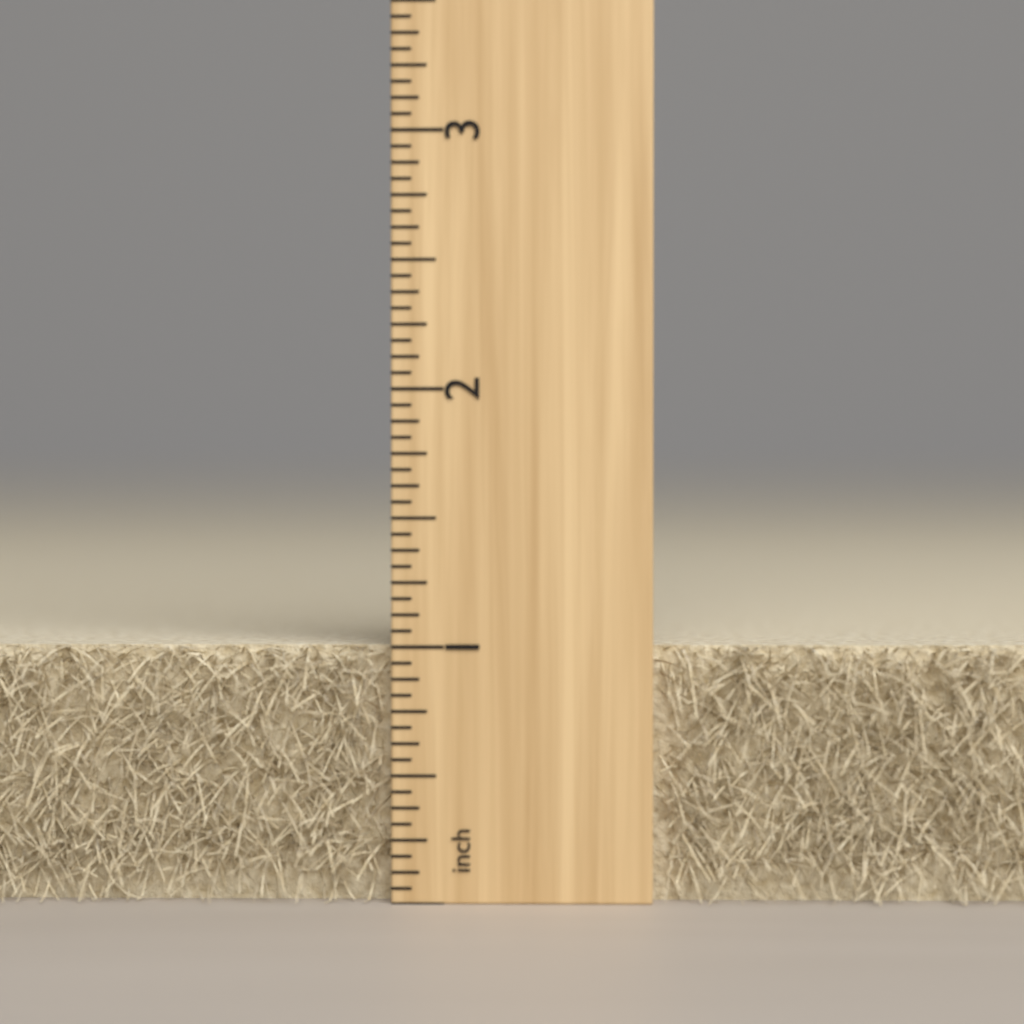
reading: 1.0000 inch
